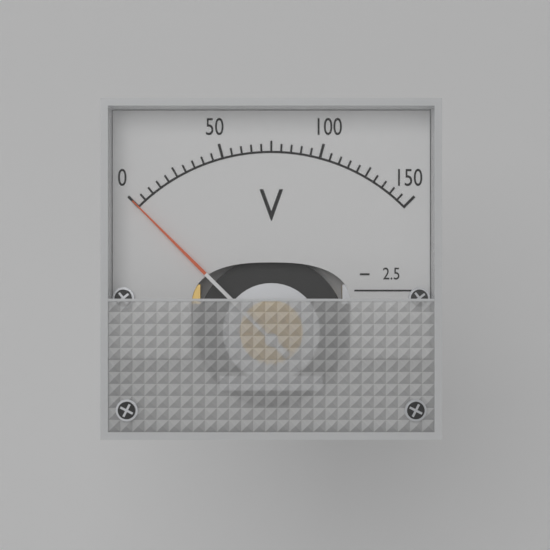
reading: 0 V
